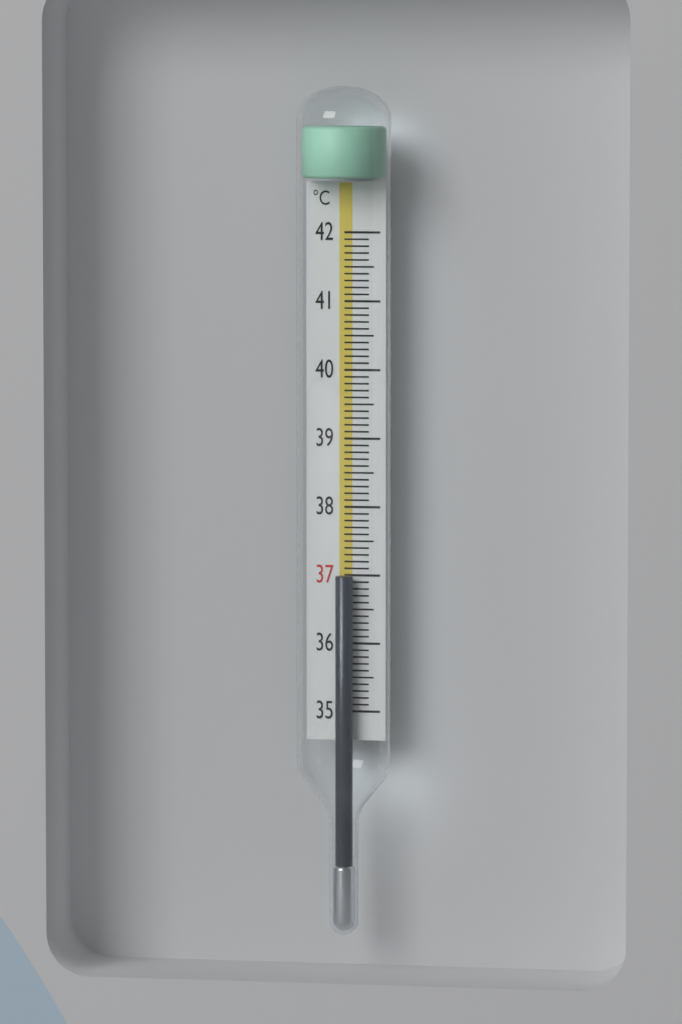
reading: 37.0 °C
